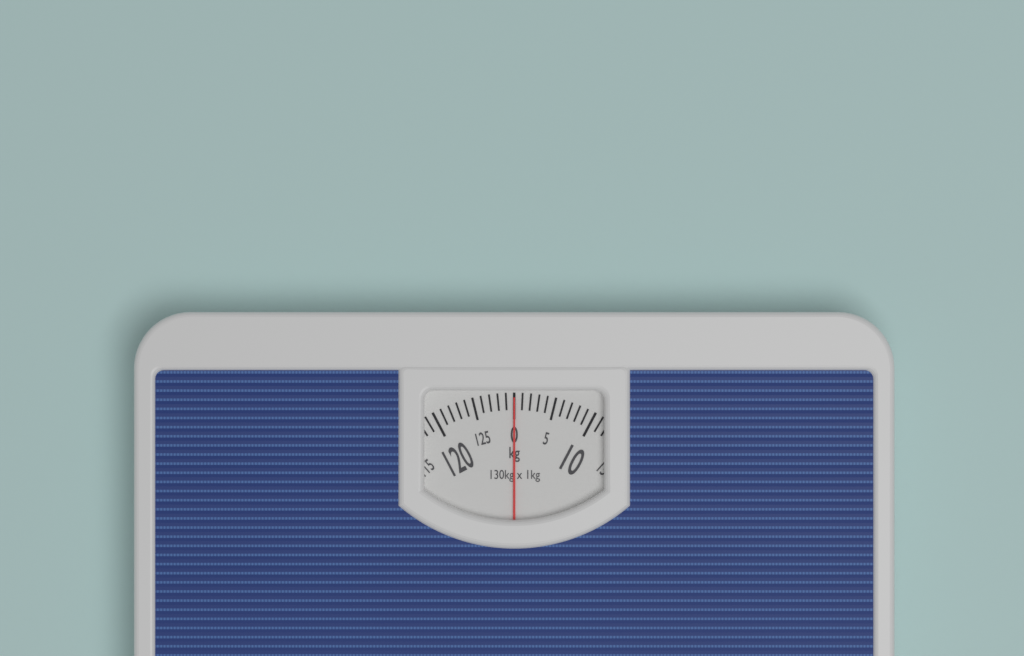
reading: 0 kg
